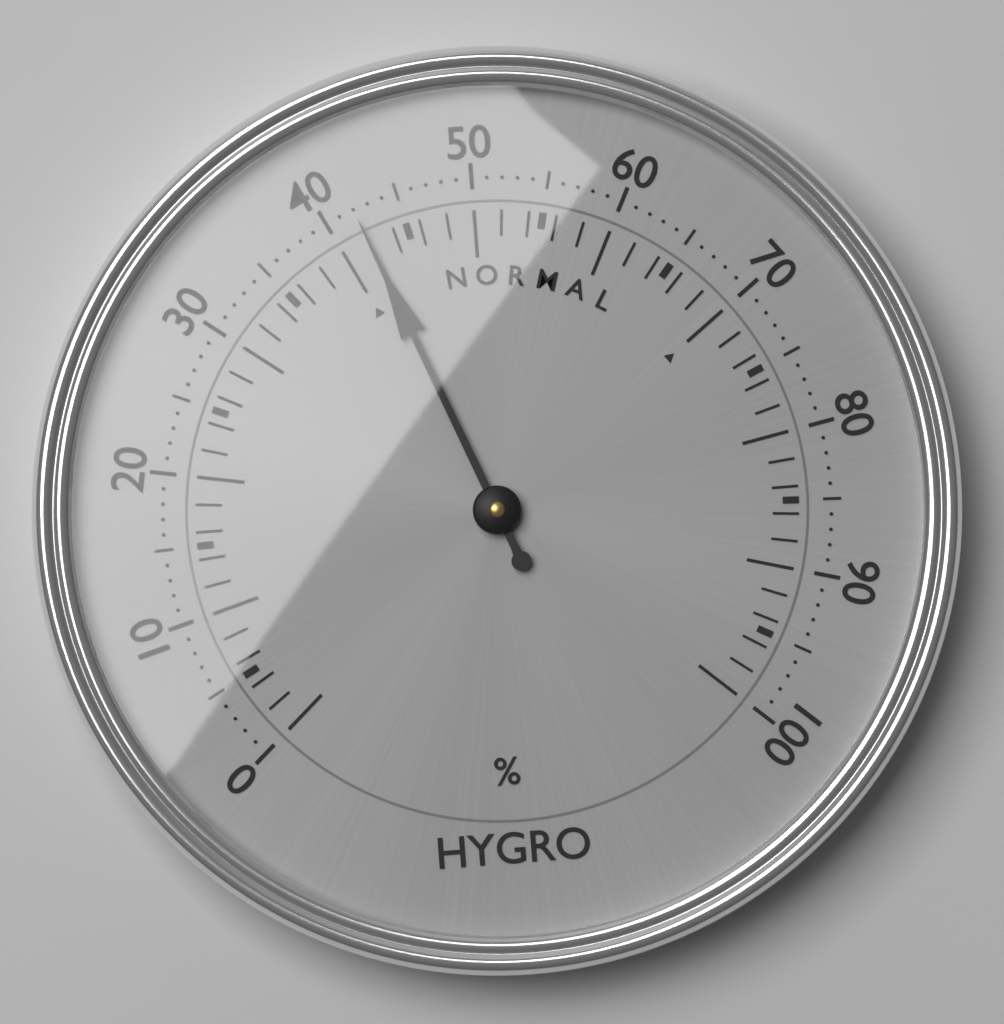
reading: 42 %
